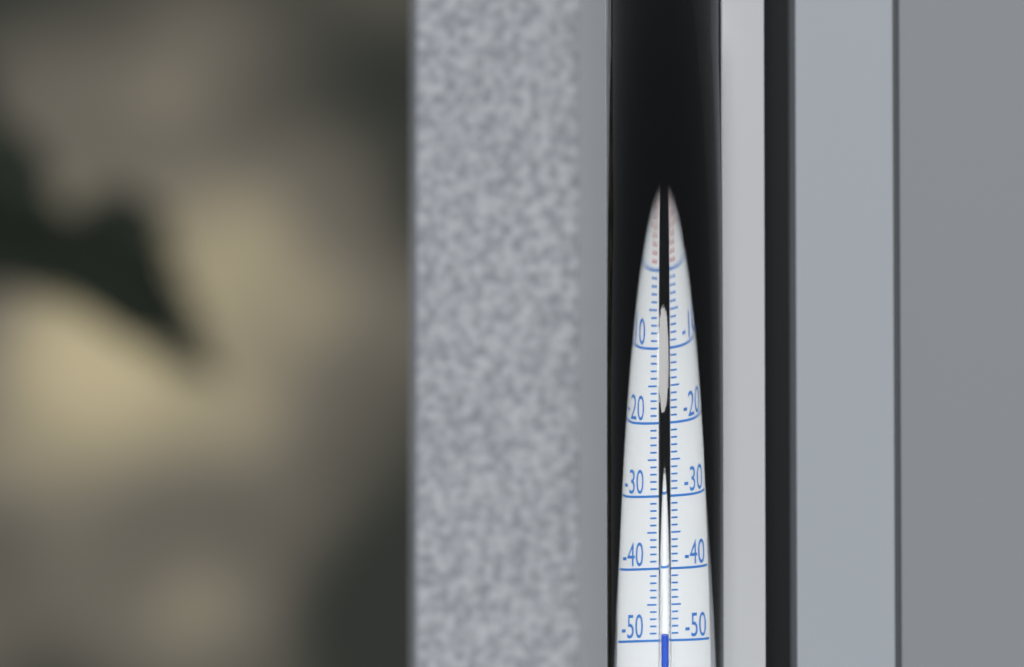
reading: -49 °C
